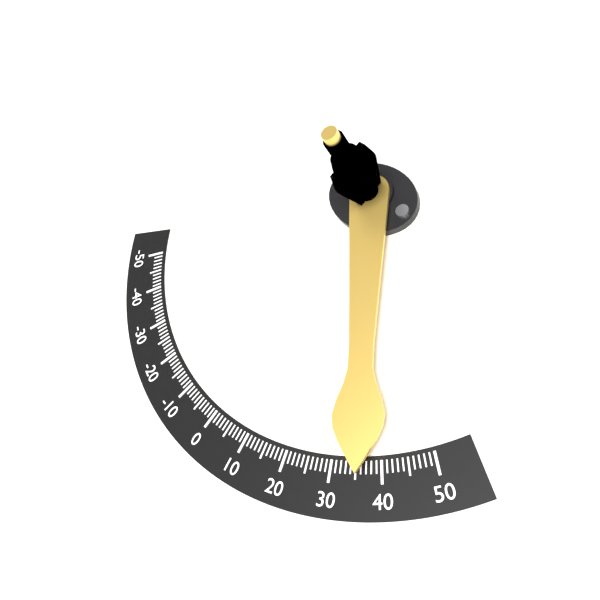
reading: 36 (no unit)
